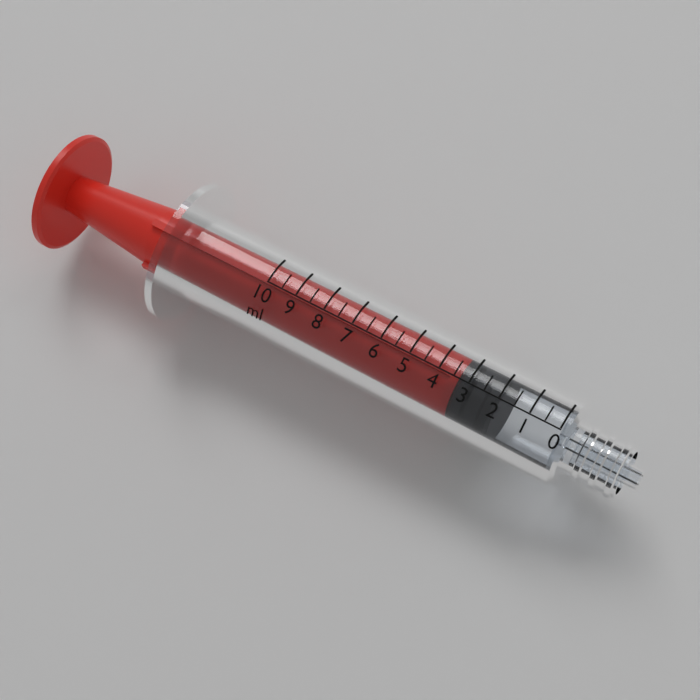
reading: 2.0 ml
